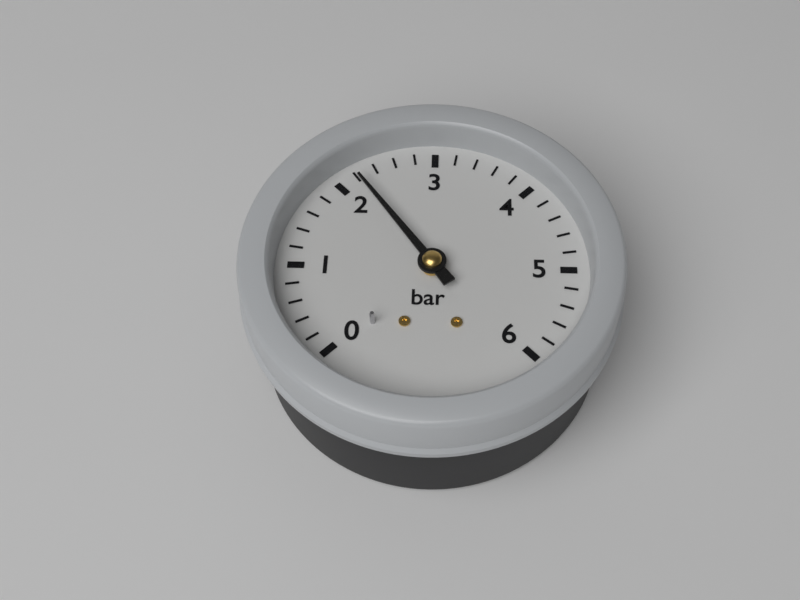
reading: 2.2 bar
